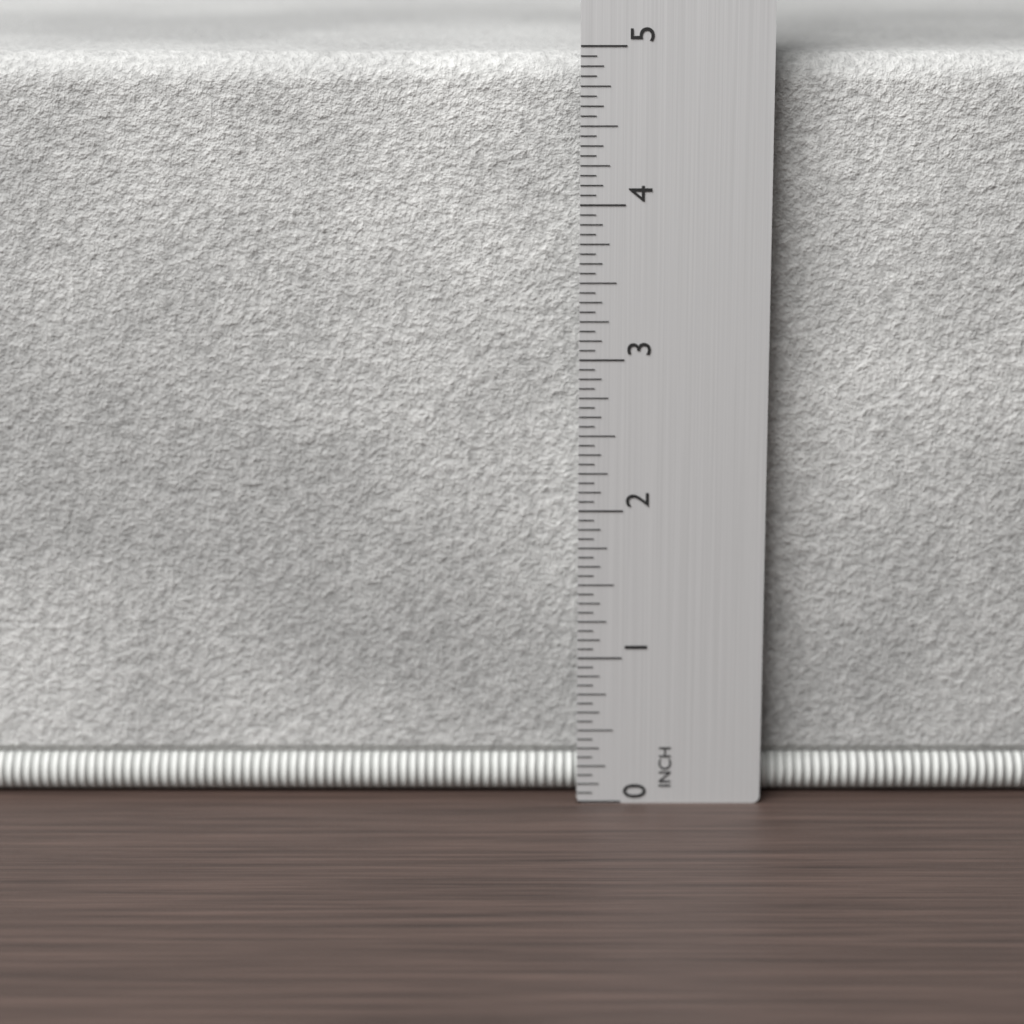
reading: 4.9375 in
